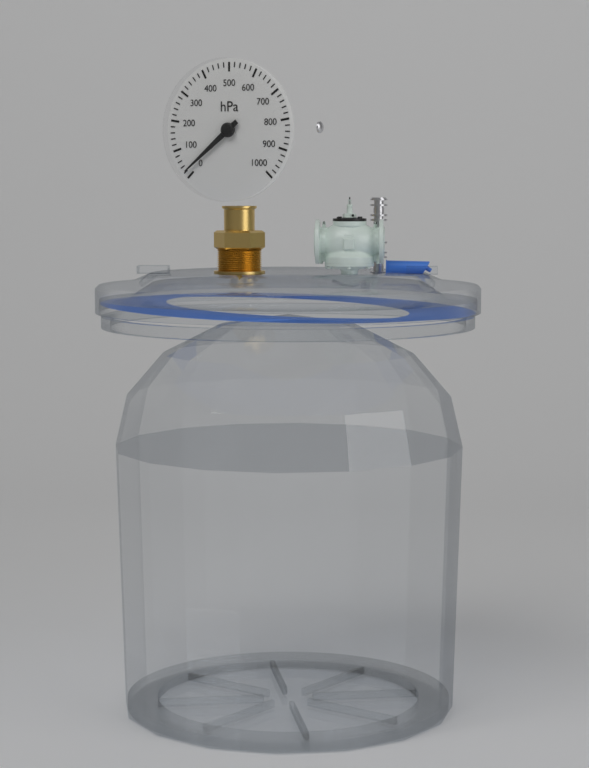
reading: 20 hPa
